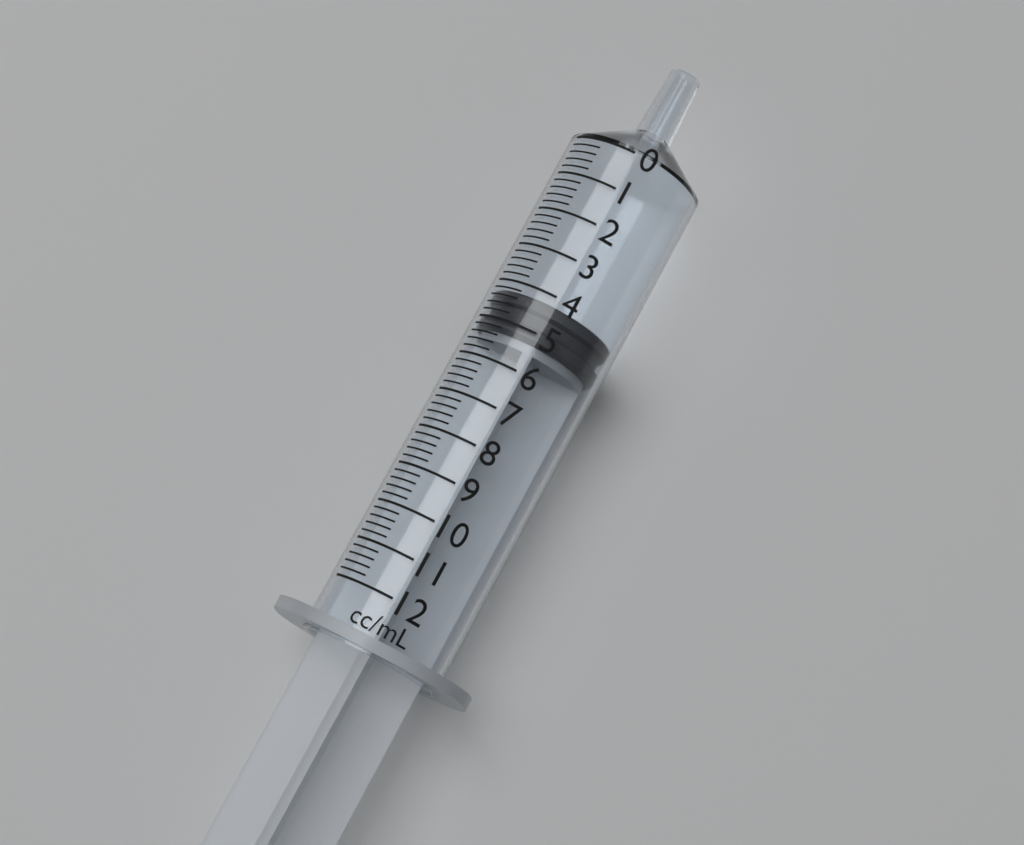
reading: 4.2 ml
